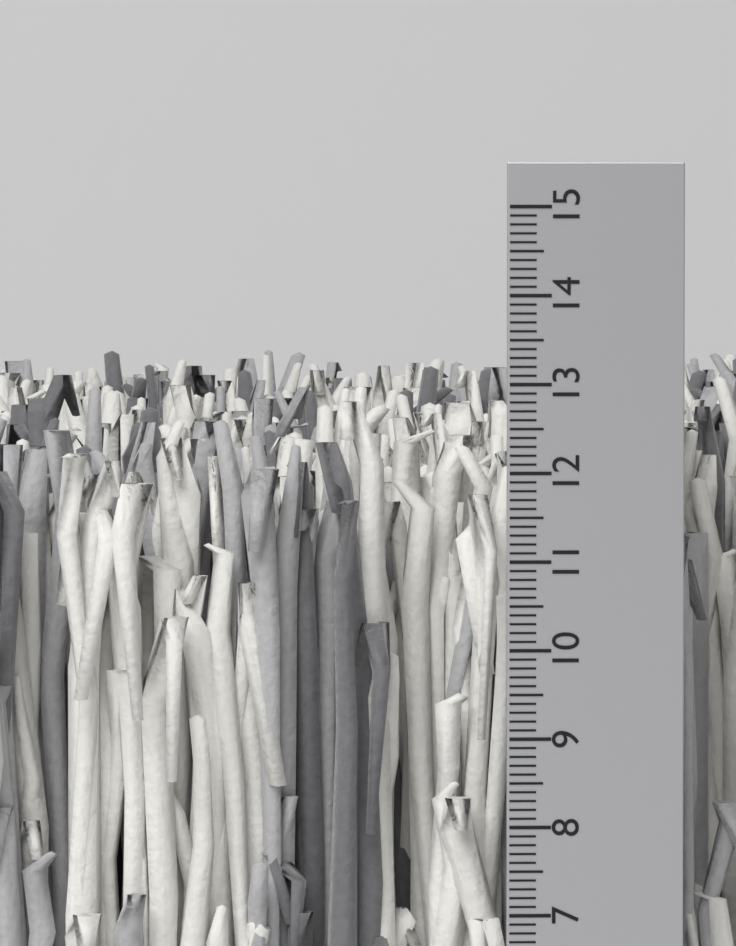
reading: 13.1 cm
